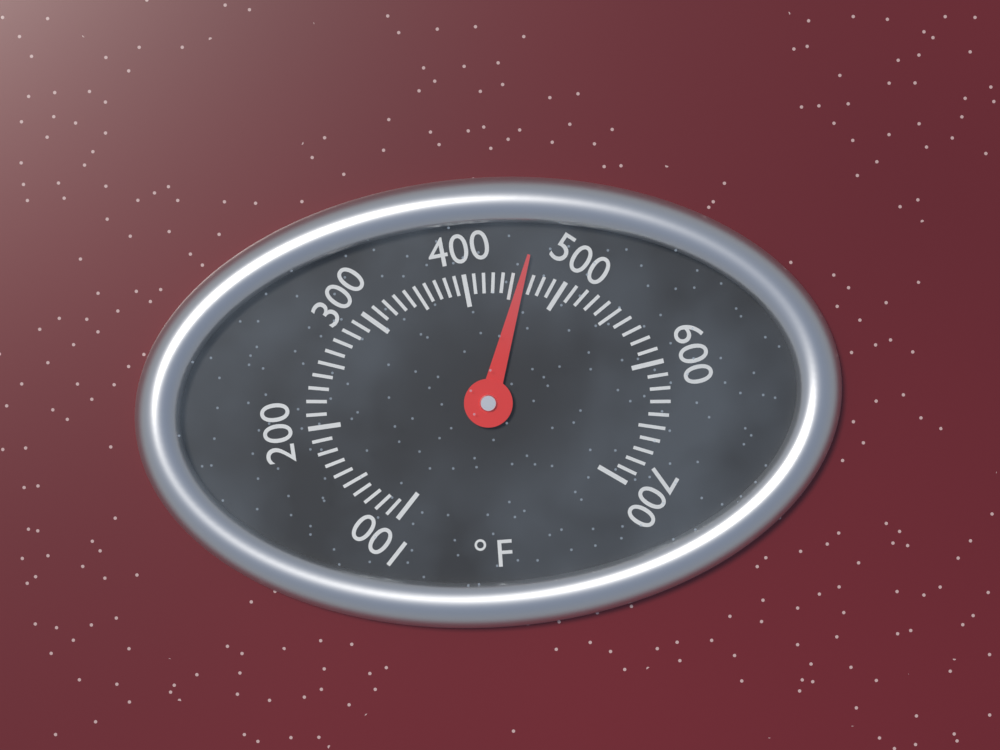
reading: 460 °F
